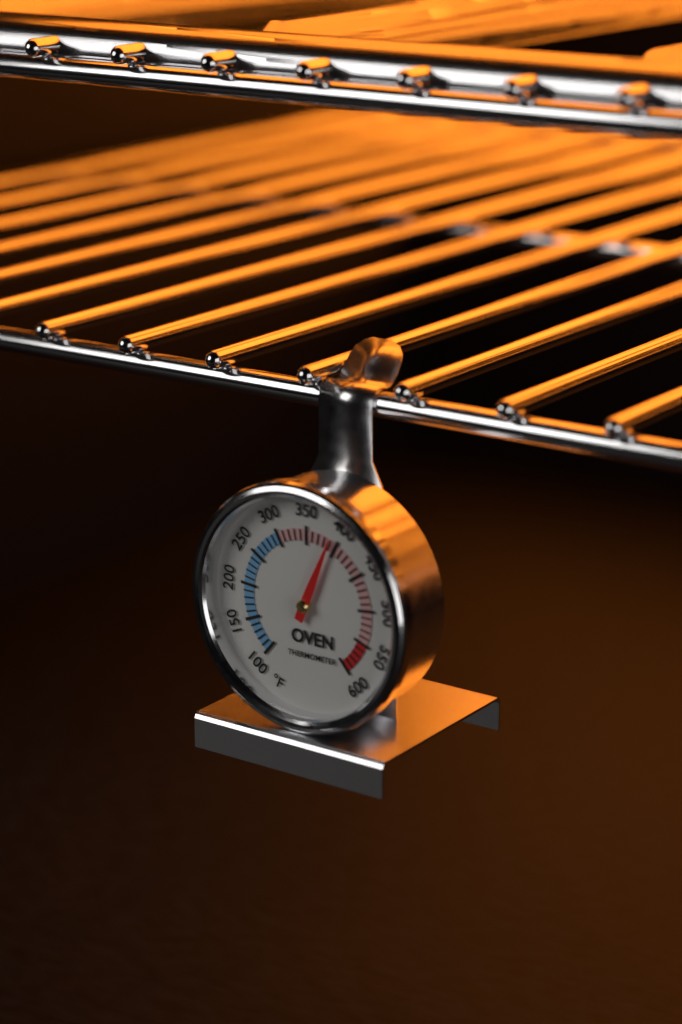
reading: 390 °F
